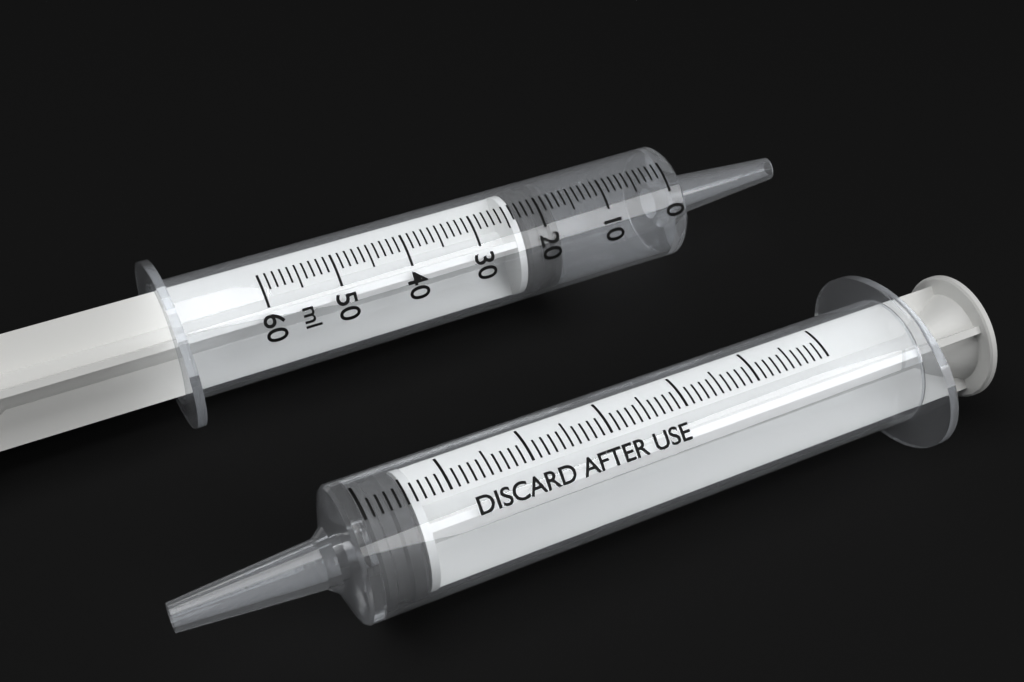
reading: 18 ml
